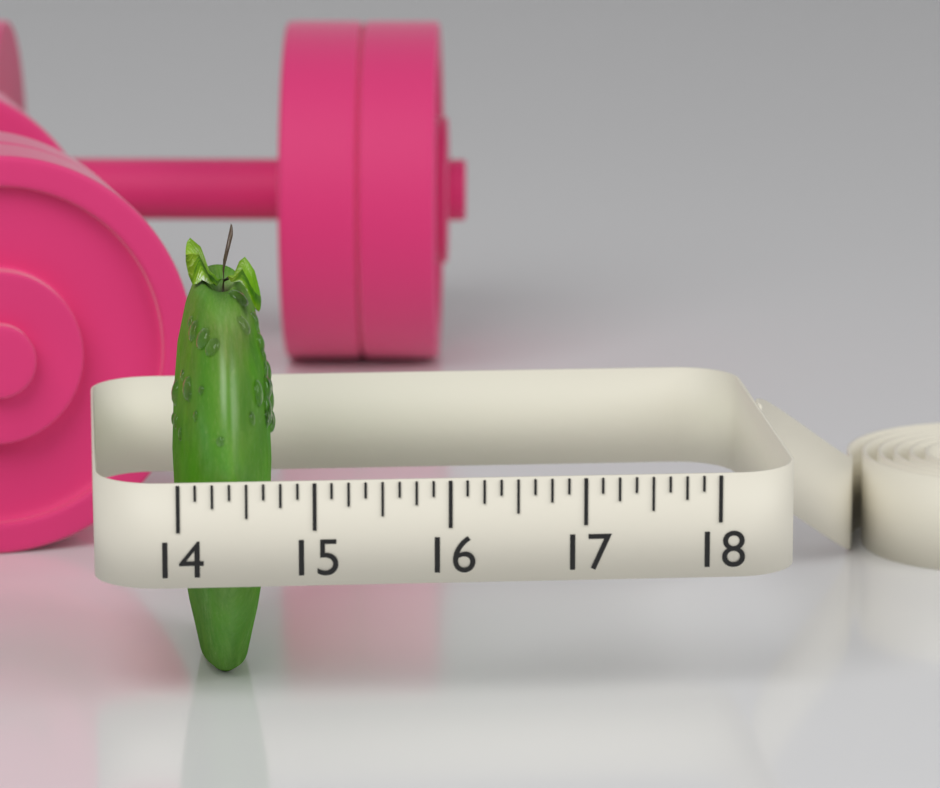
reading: 14.750 (no unit)
